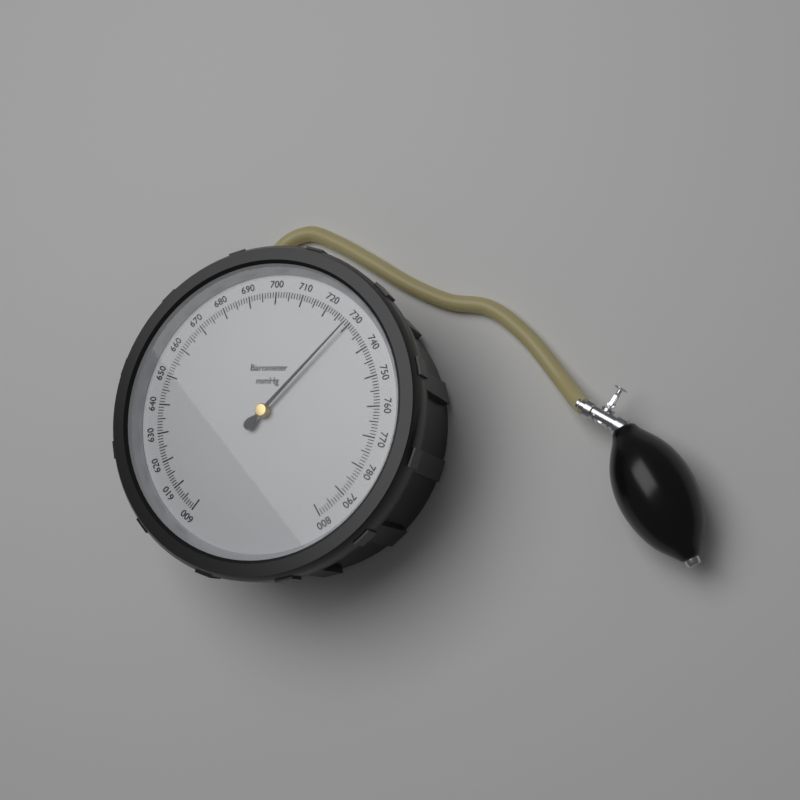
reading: 729 mmHg
